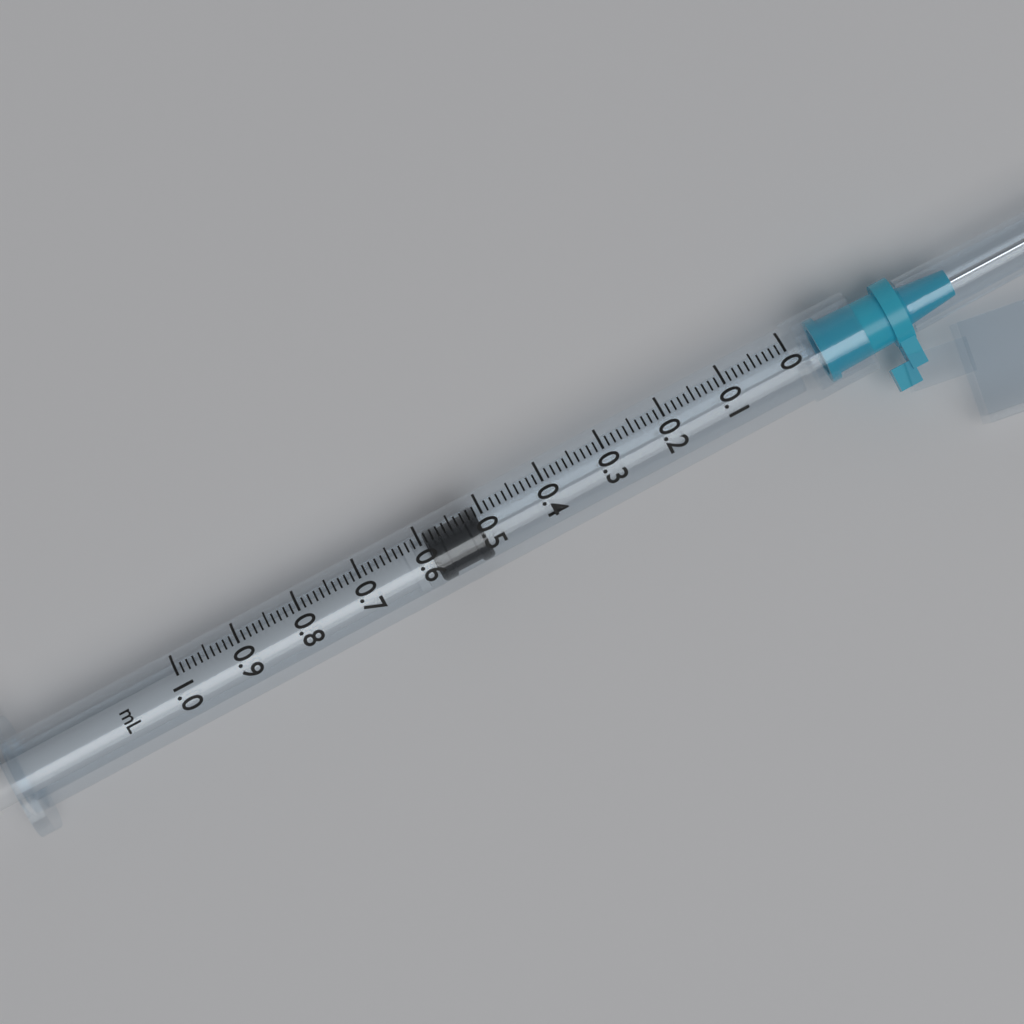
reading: 0.51 ml
